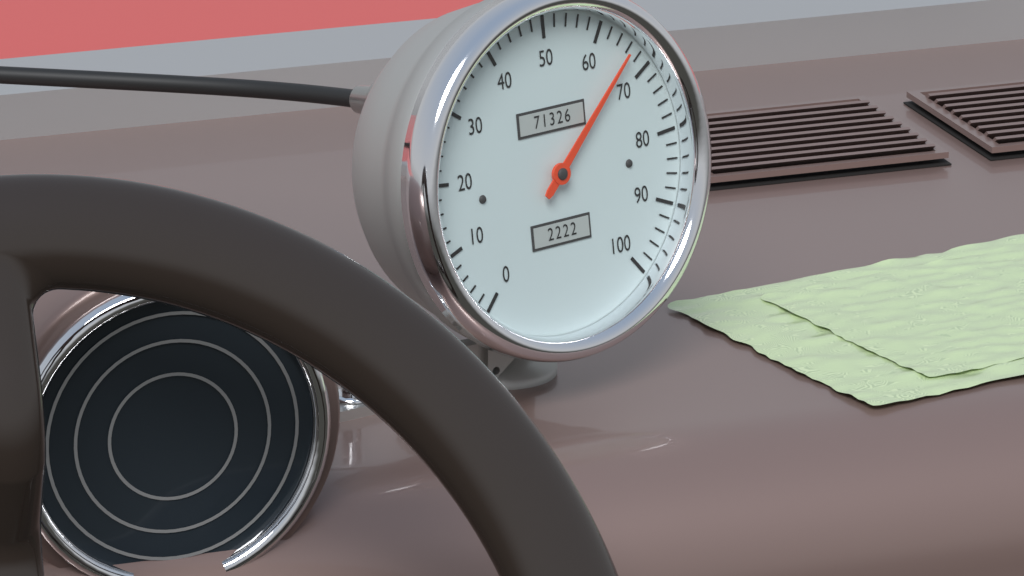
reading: 66 (no unit)
